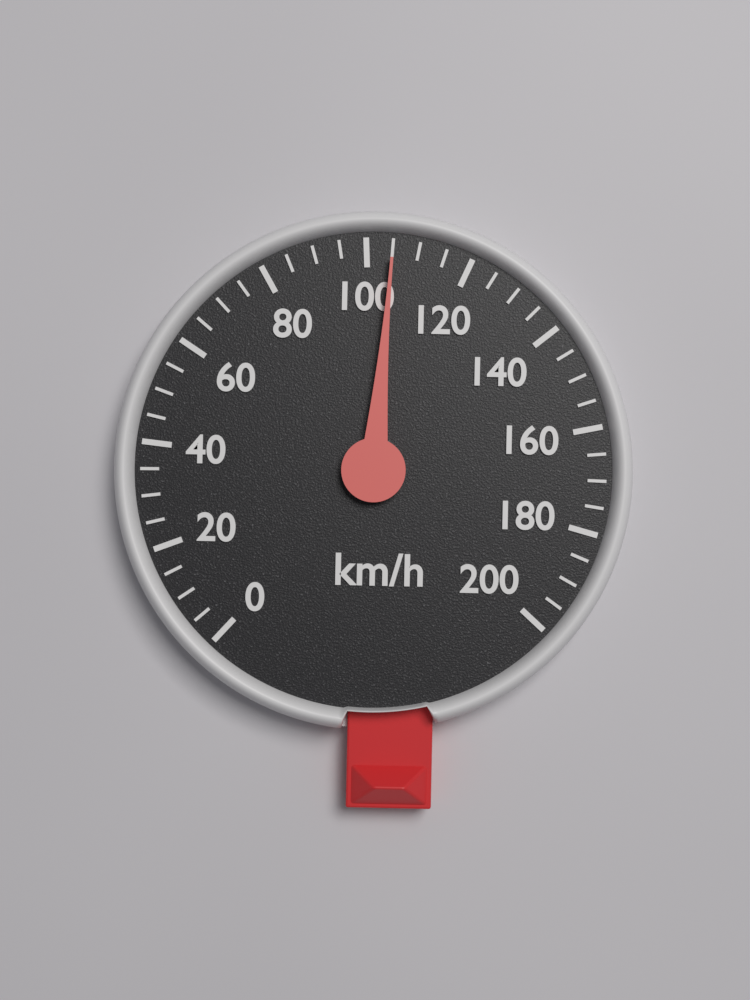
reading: 105 km/h
